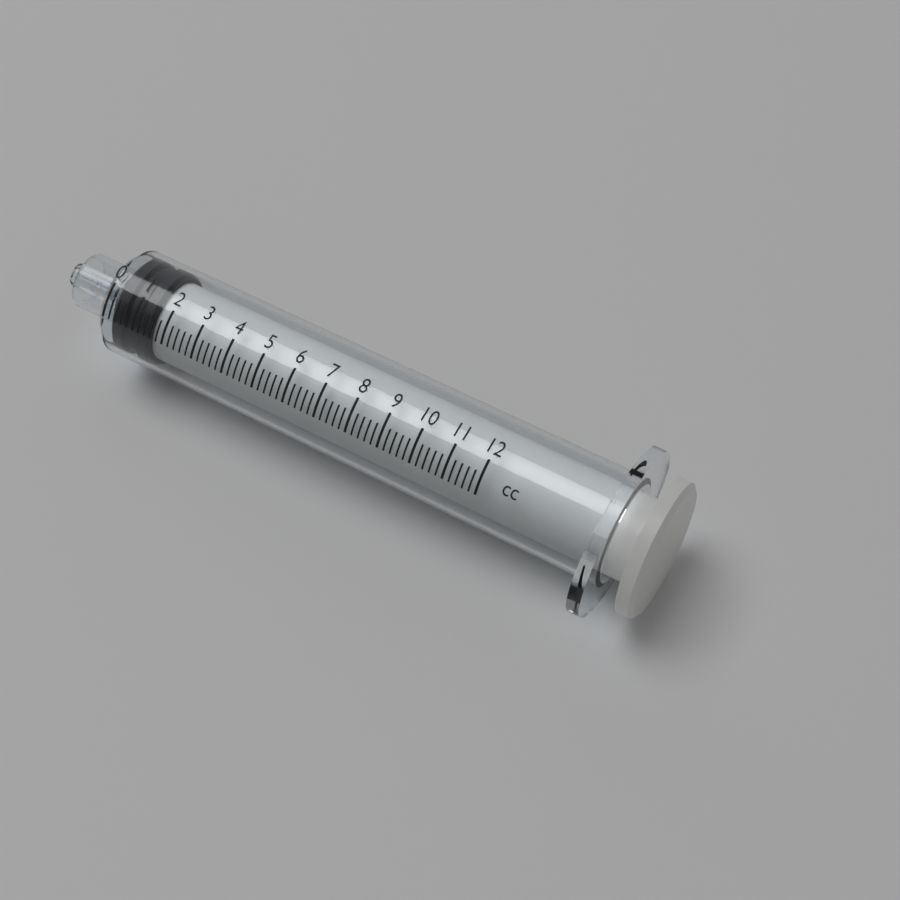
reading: 0.2 cc
